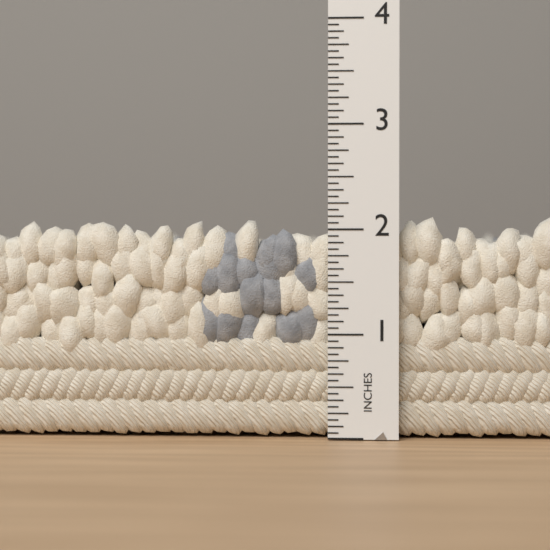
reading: 2.1250 in
